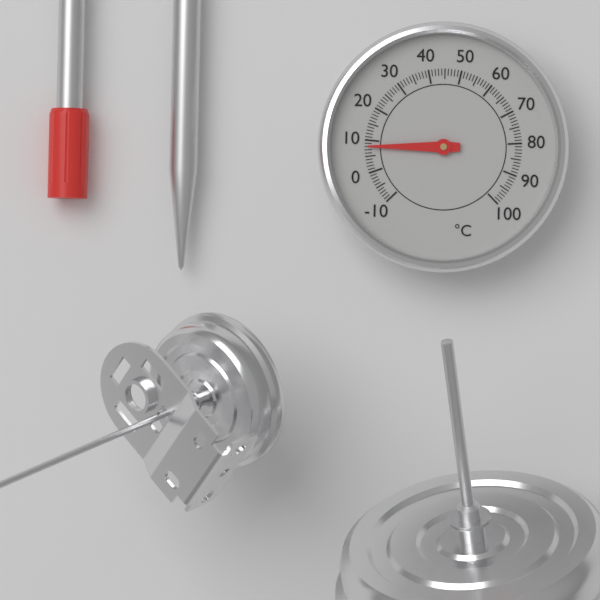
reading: 8 °C
